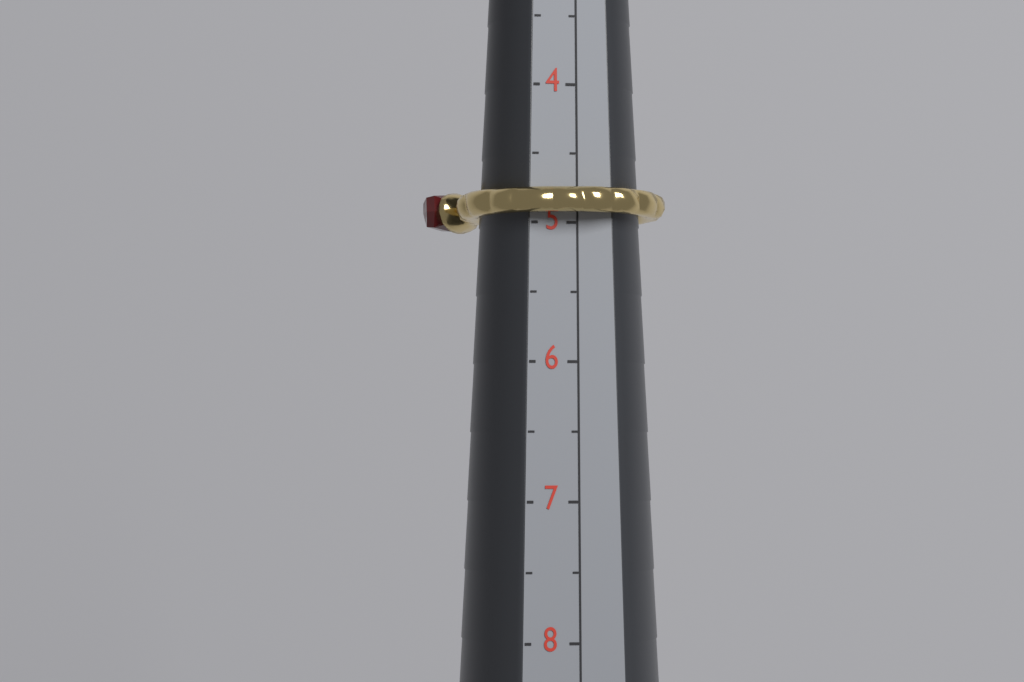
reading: 5.0 (no unit)
